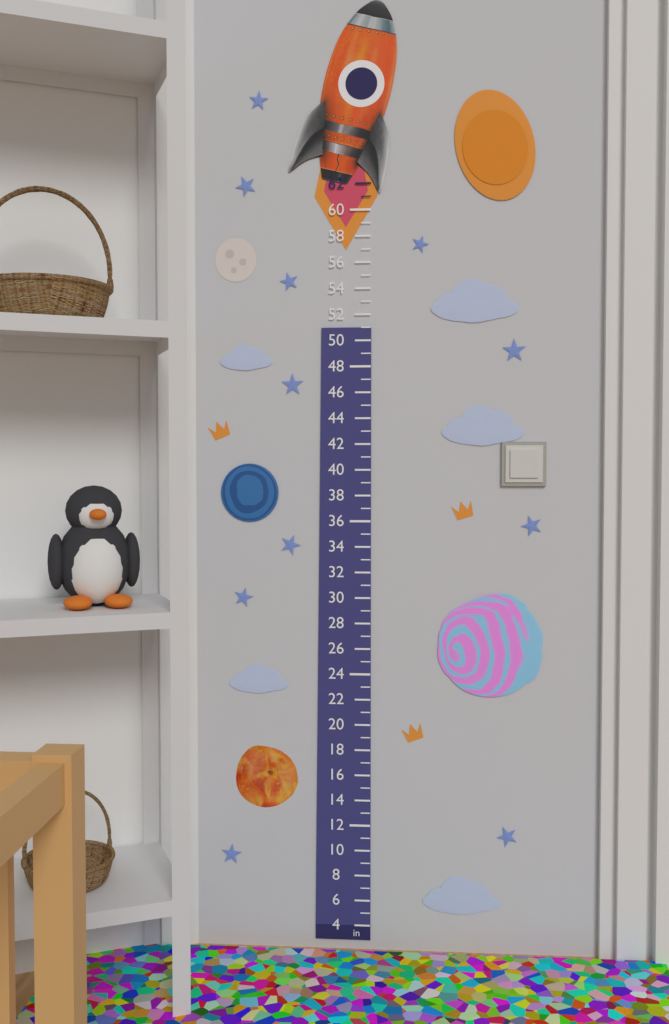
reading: 51 in
